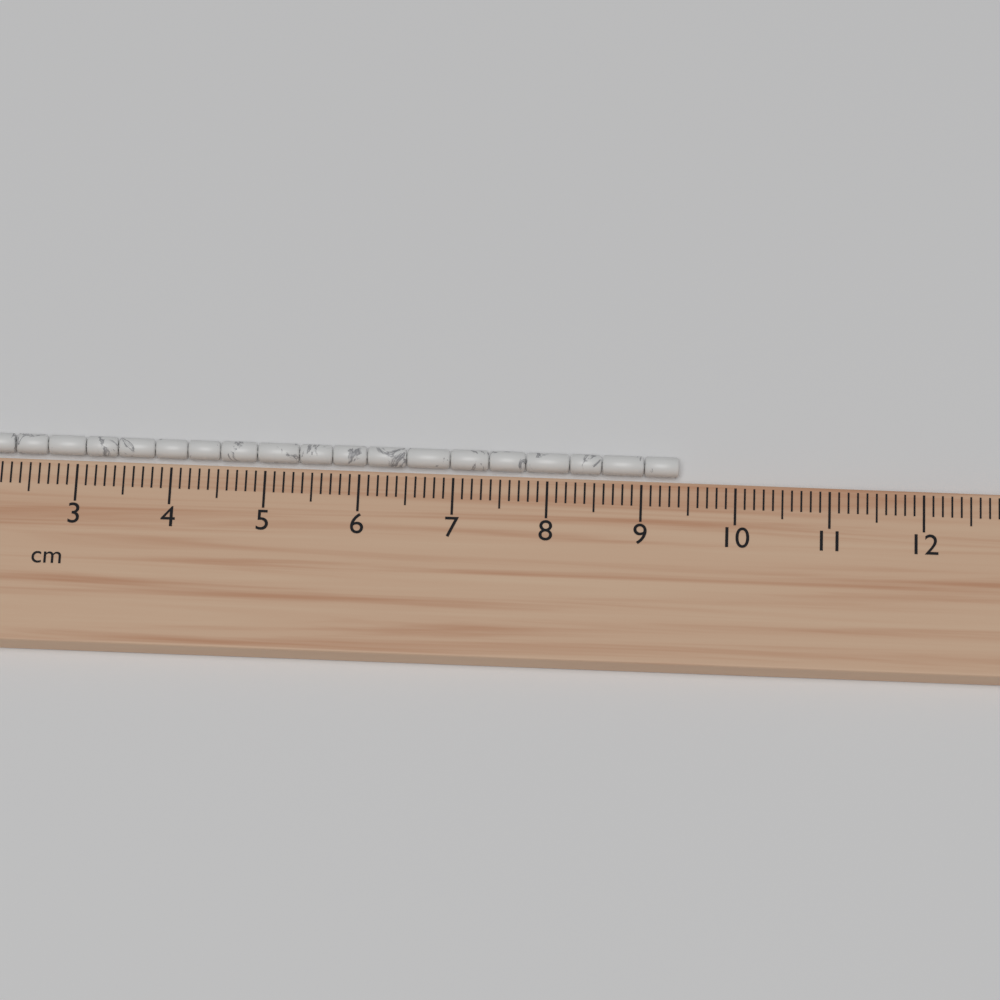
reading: 9.4 cm
